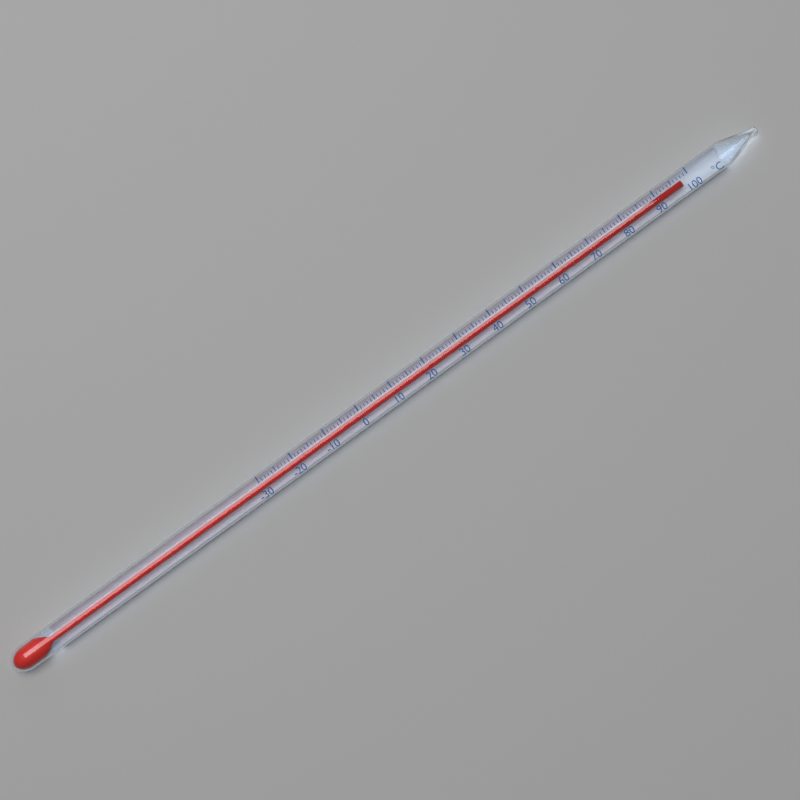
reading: 98 °C
